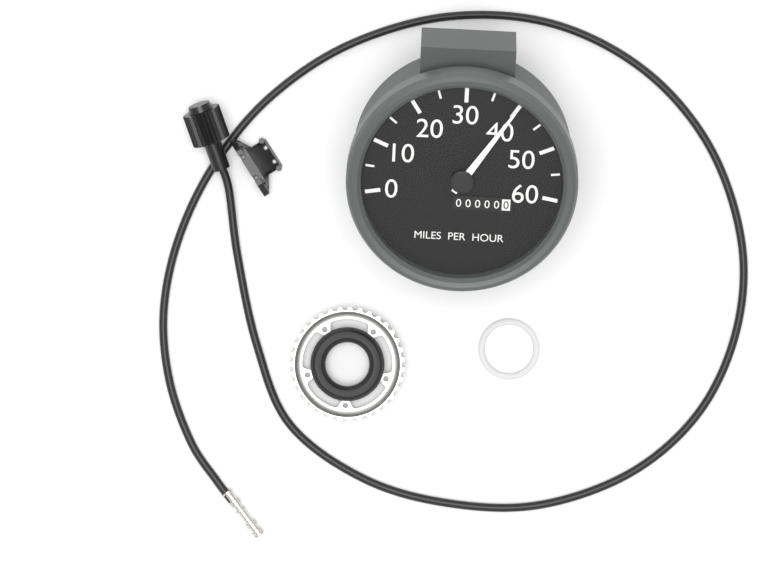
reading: 40 mph
